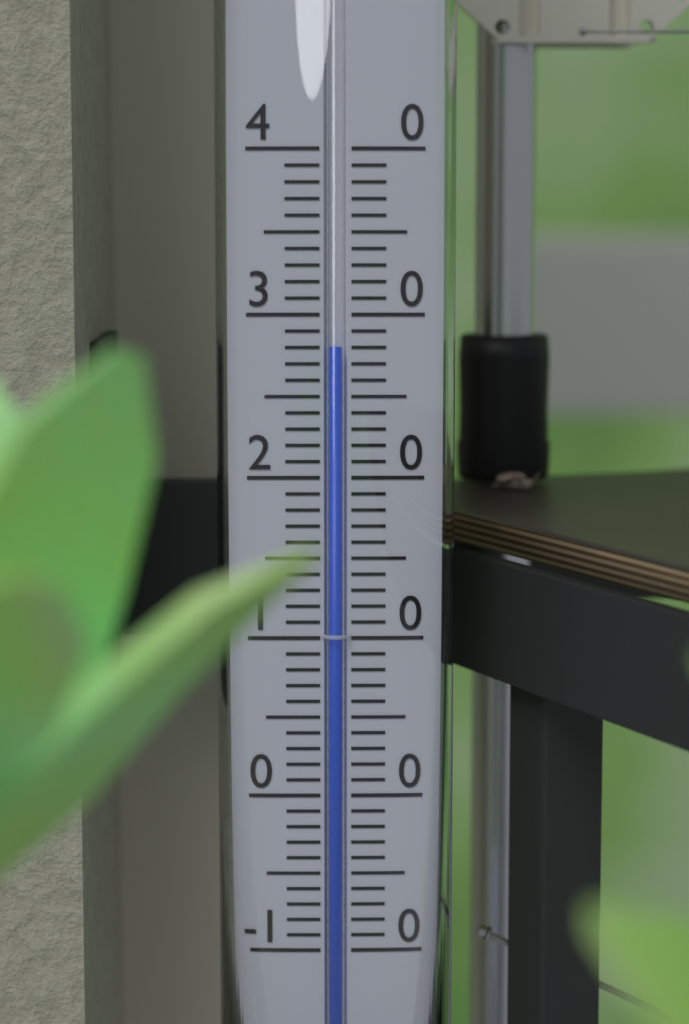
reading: 28 (no unit)
